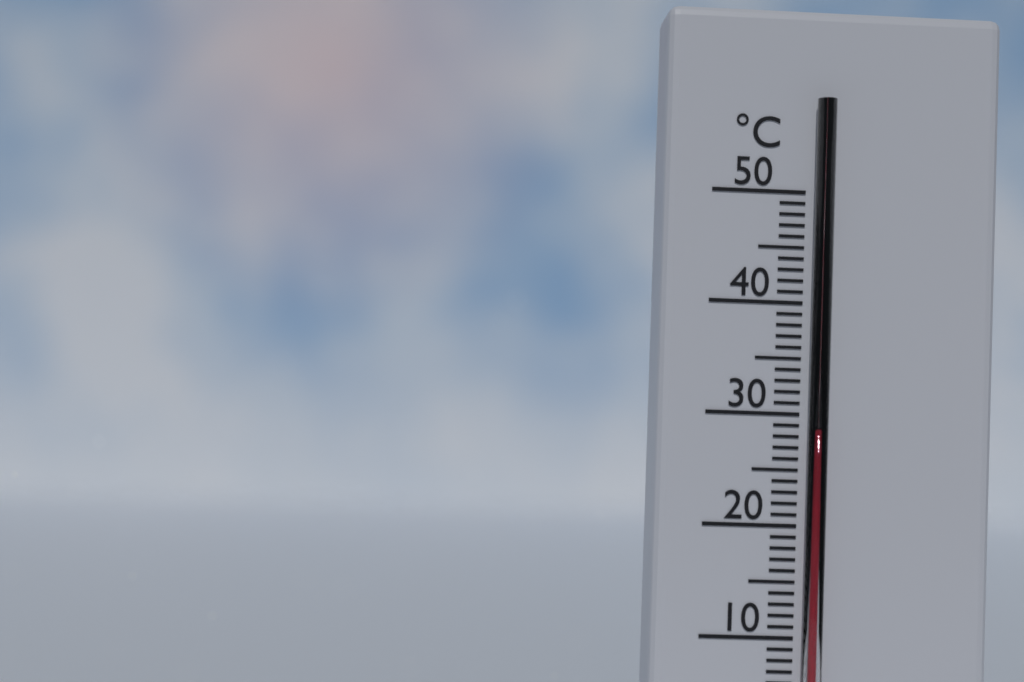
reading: 28 °C
